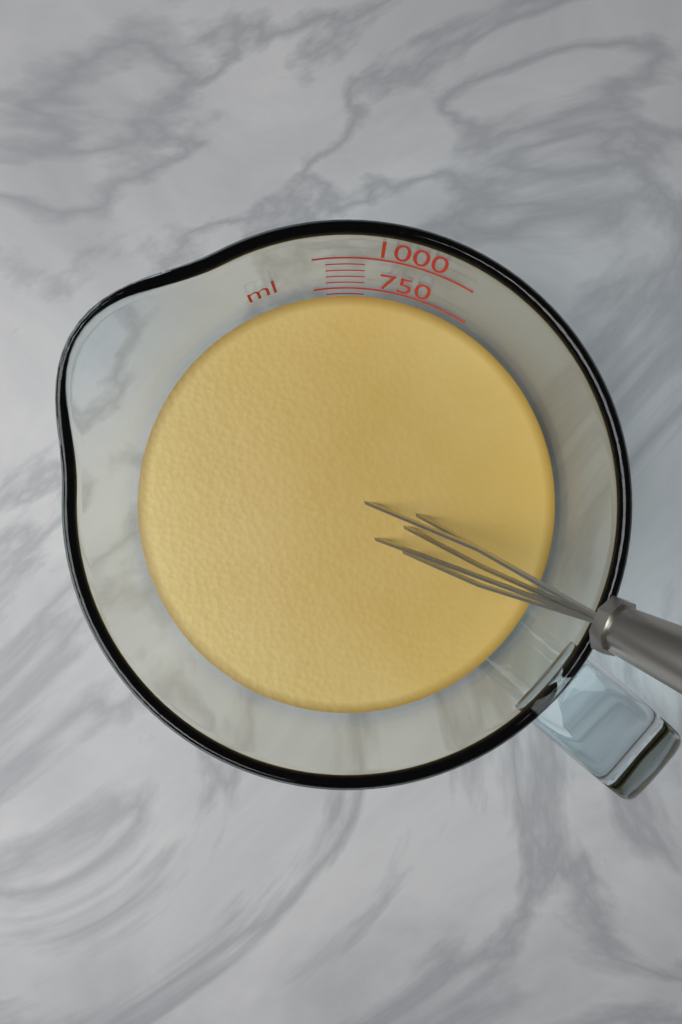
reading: 700 ml
